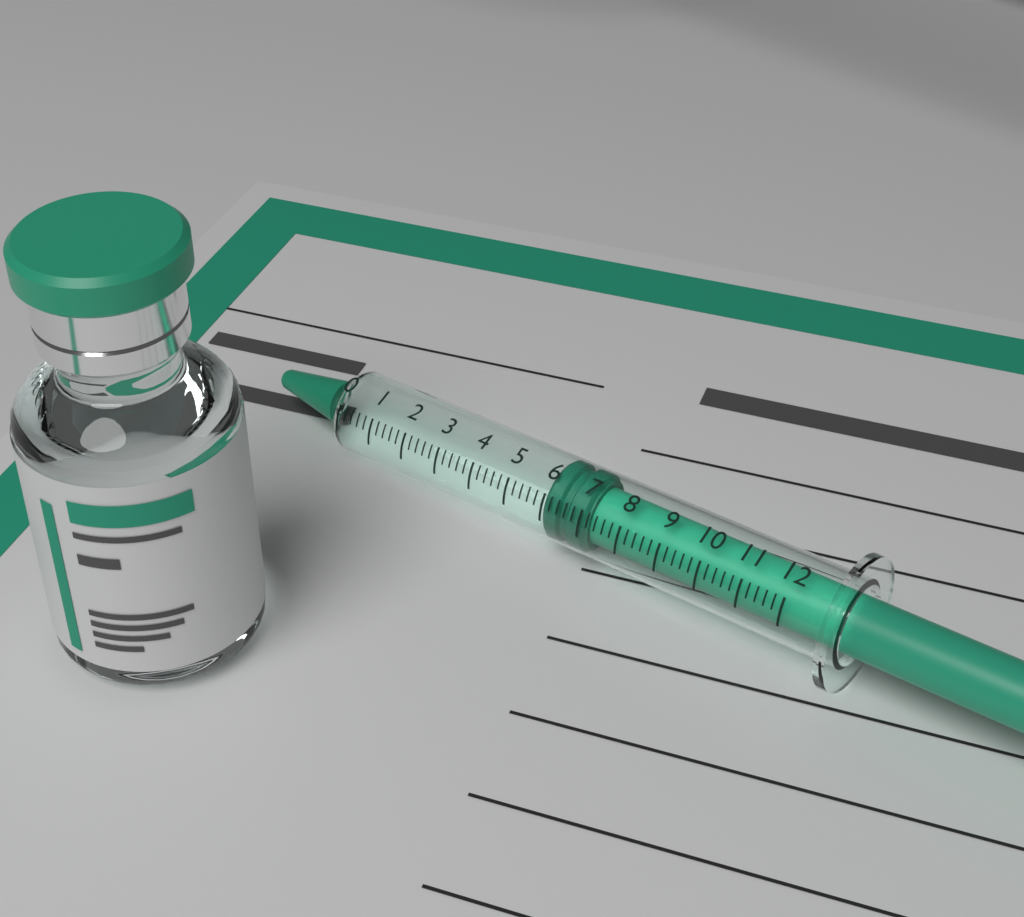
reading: 6.0 (no unit)
